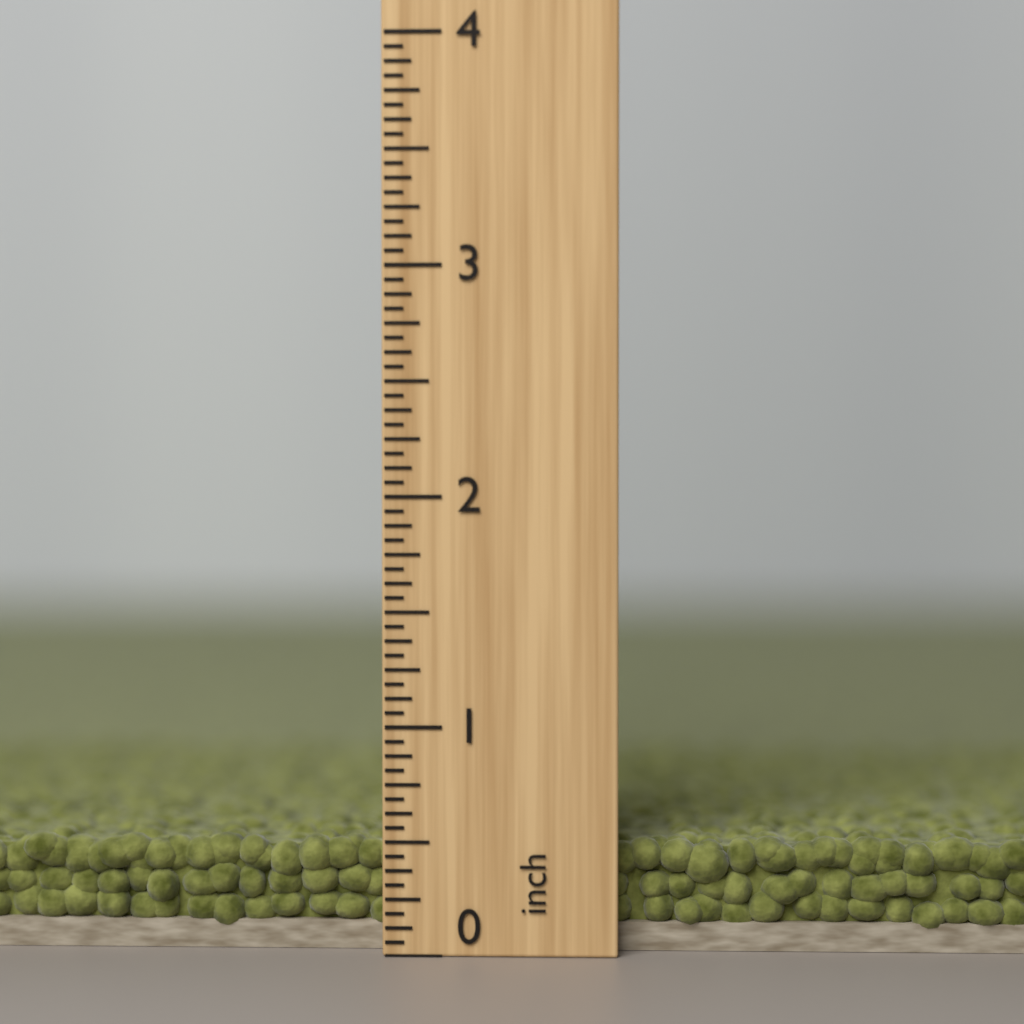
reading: 0.5000 inch
